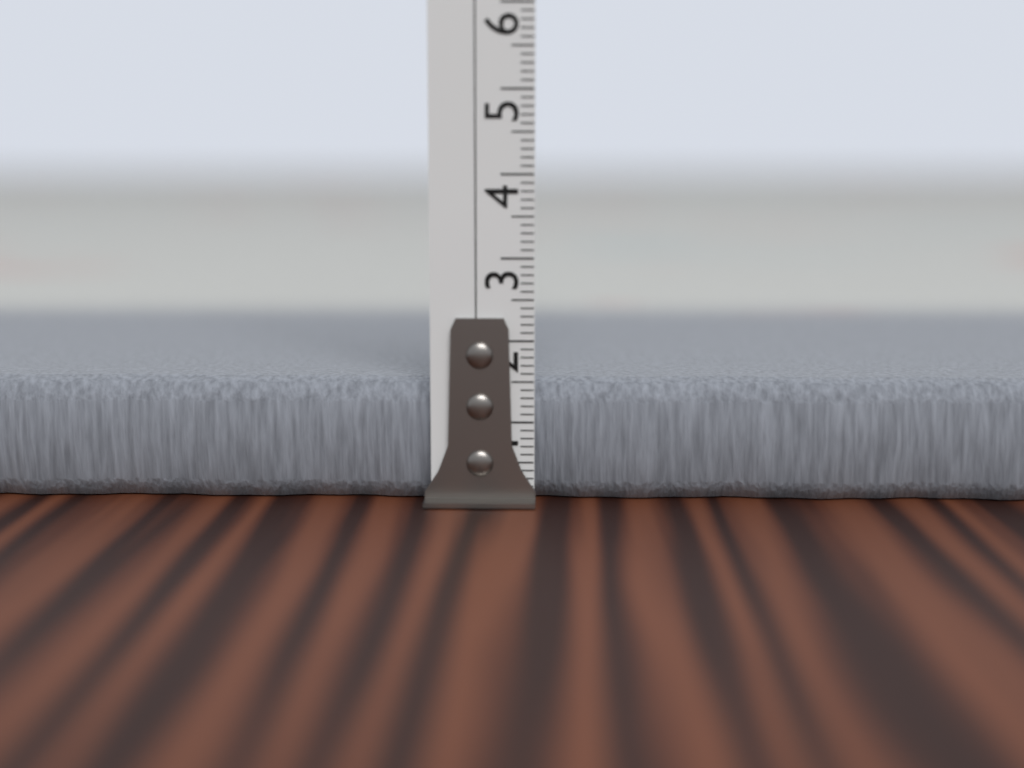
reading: 1.5 cm
